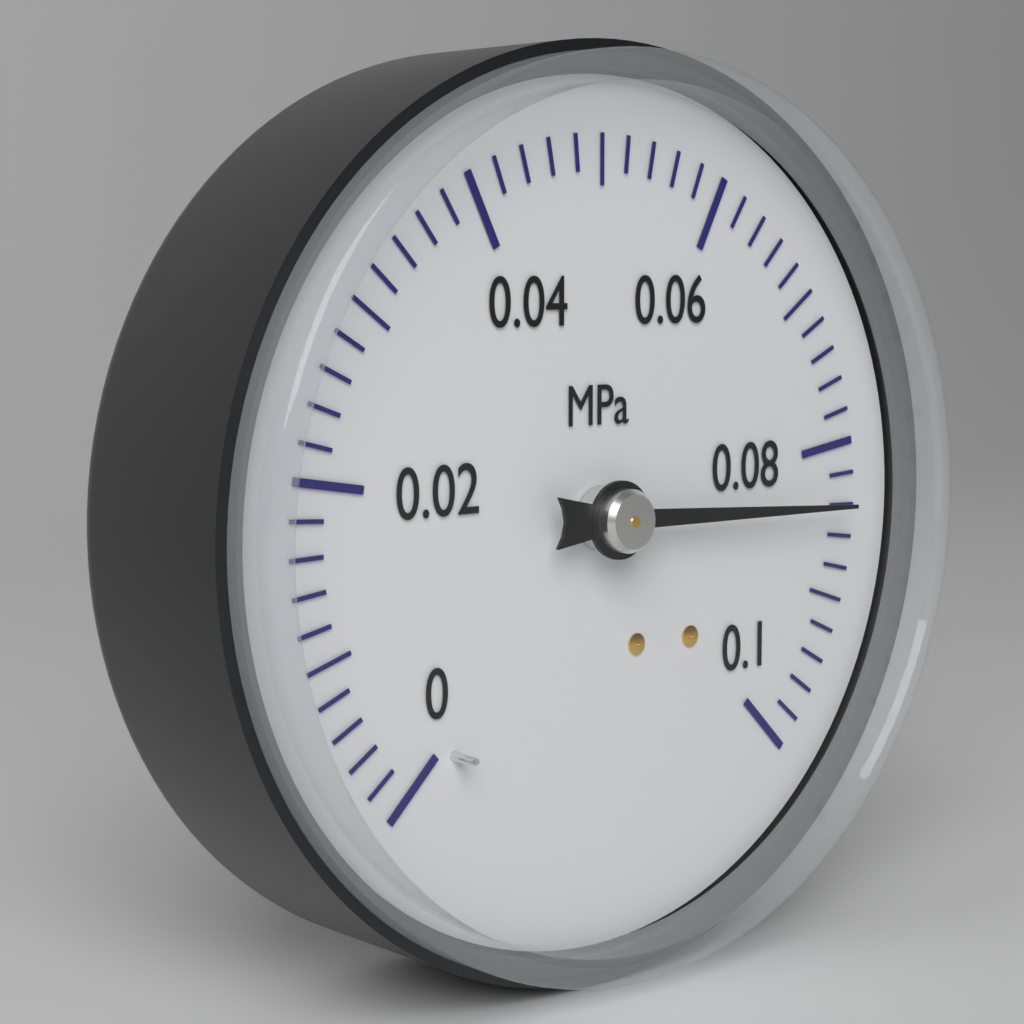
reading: 0.084 MPa
